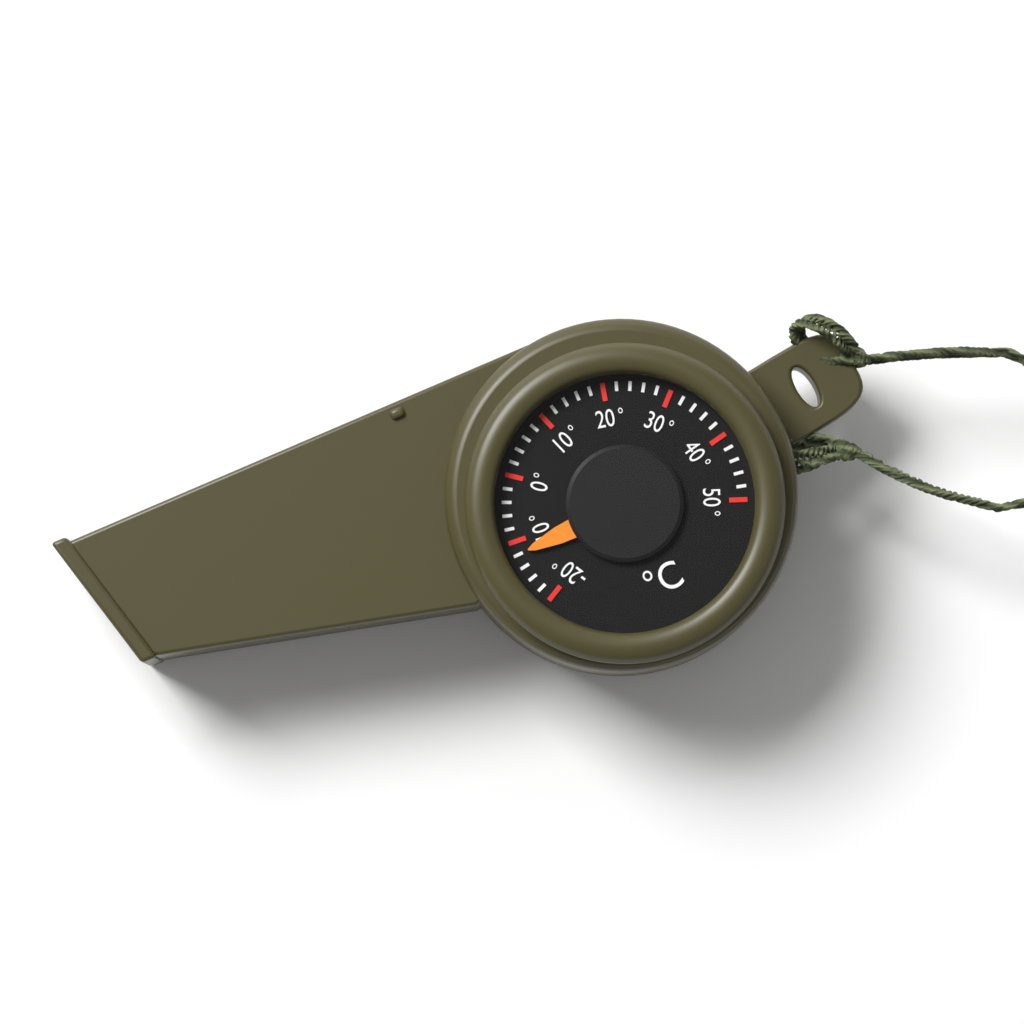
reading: -12 °C
